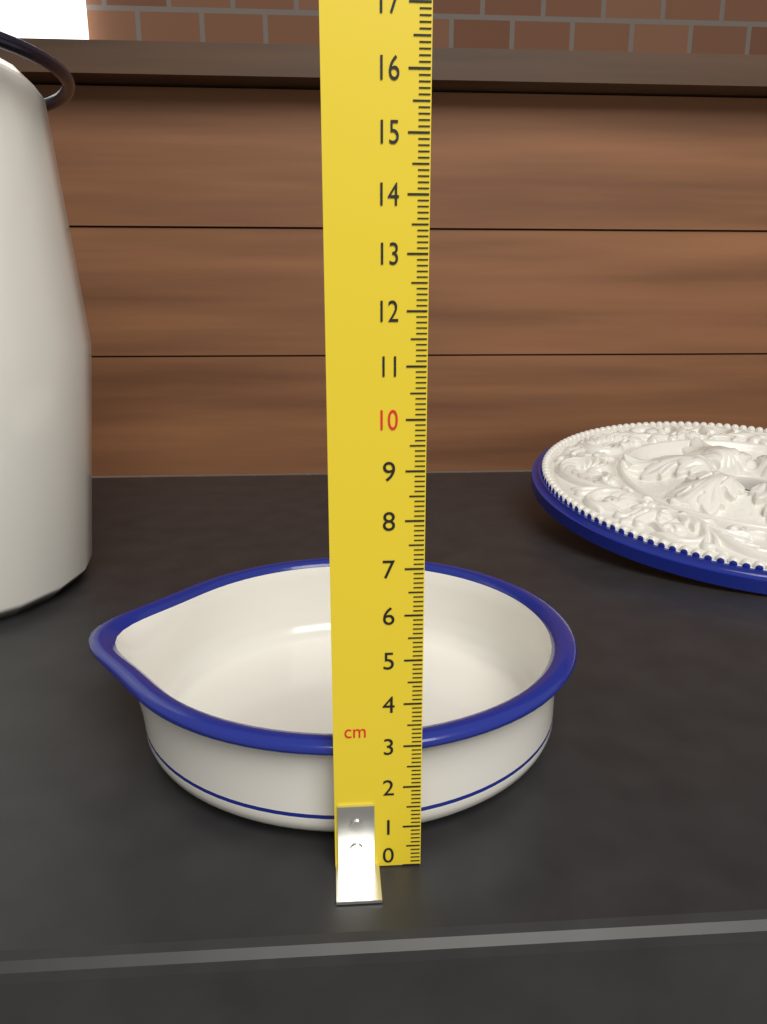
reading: 3.0 cm
